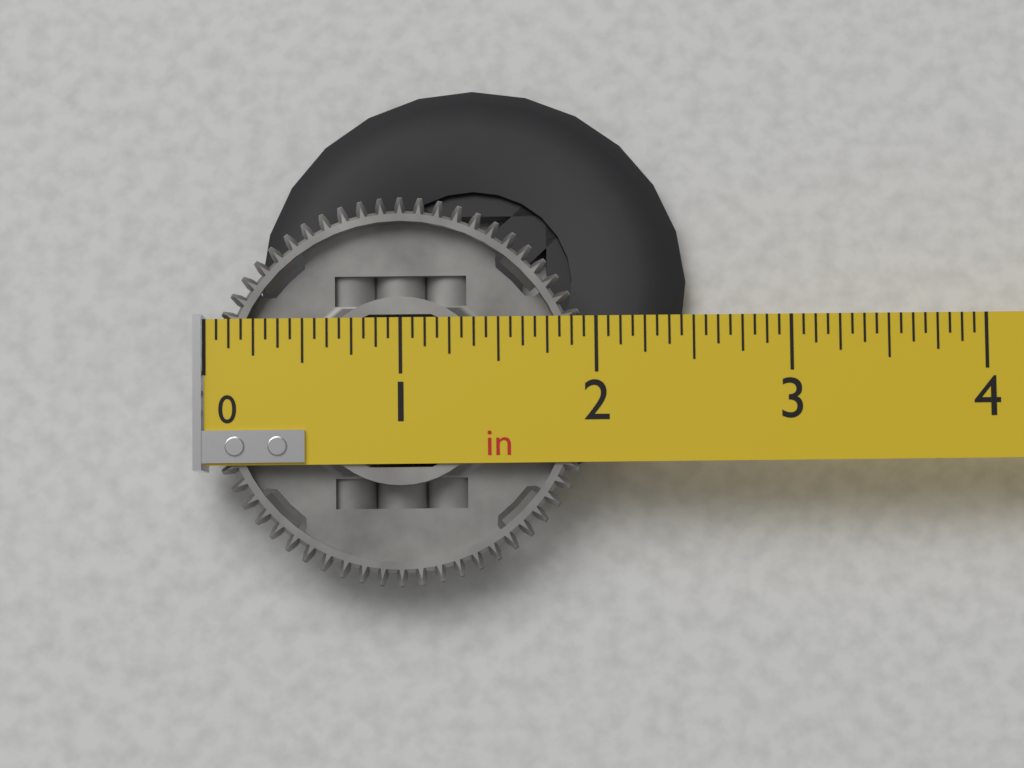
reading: 2.0000 in
